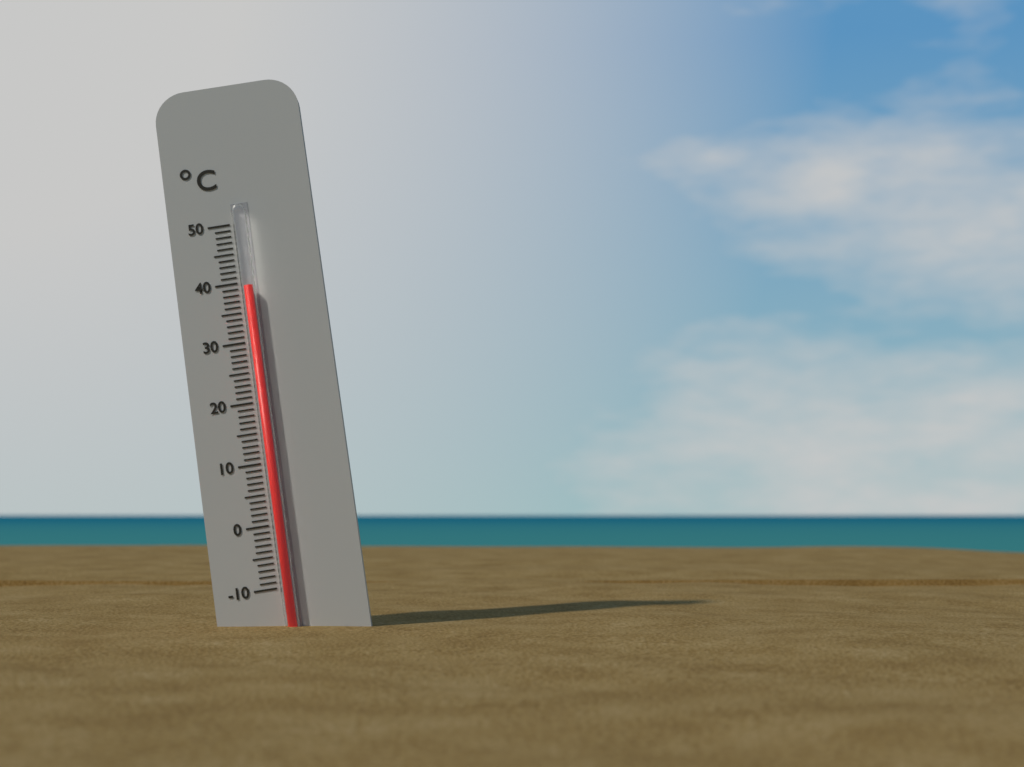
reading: 39 °C
